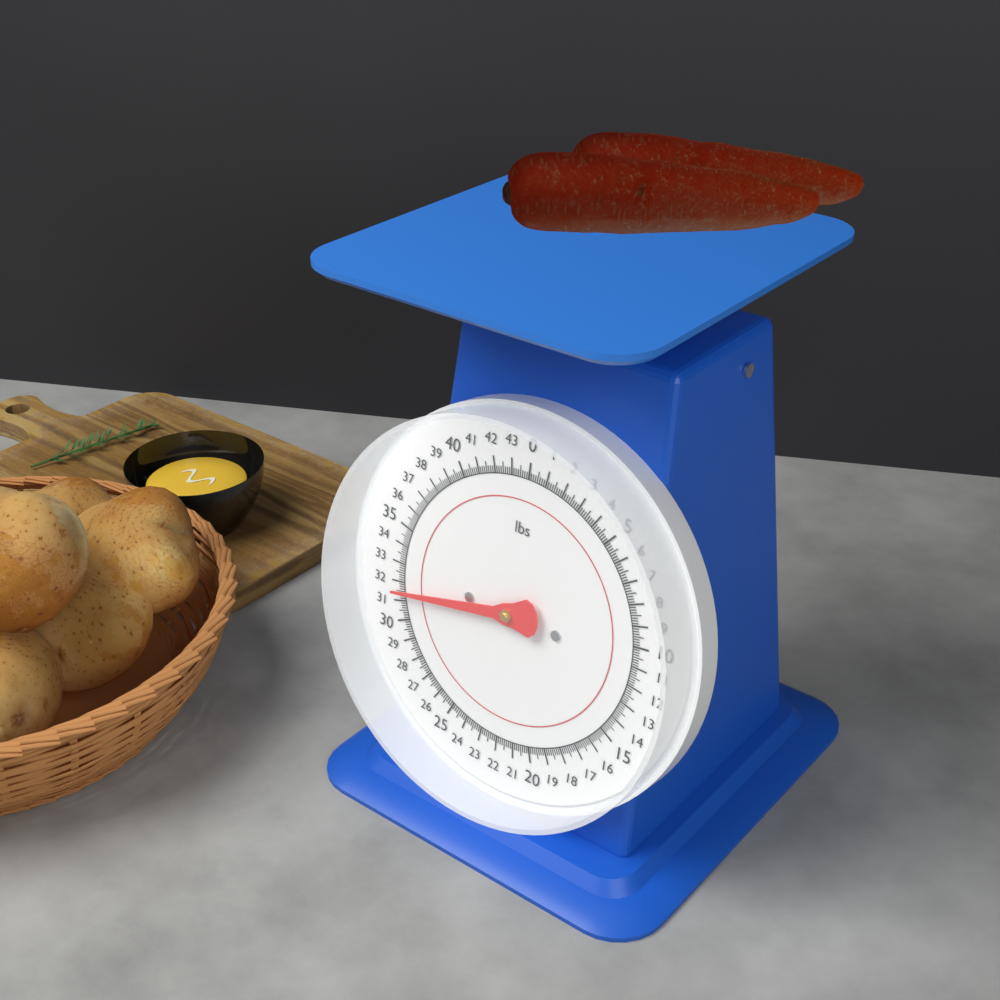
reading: 31.500 lbs
